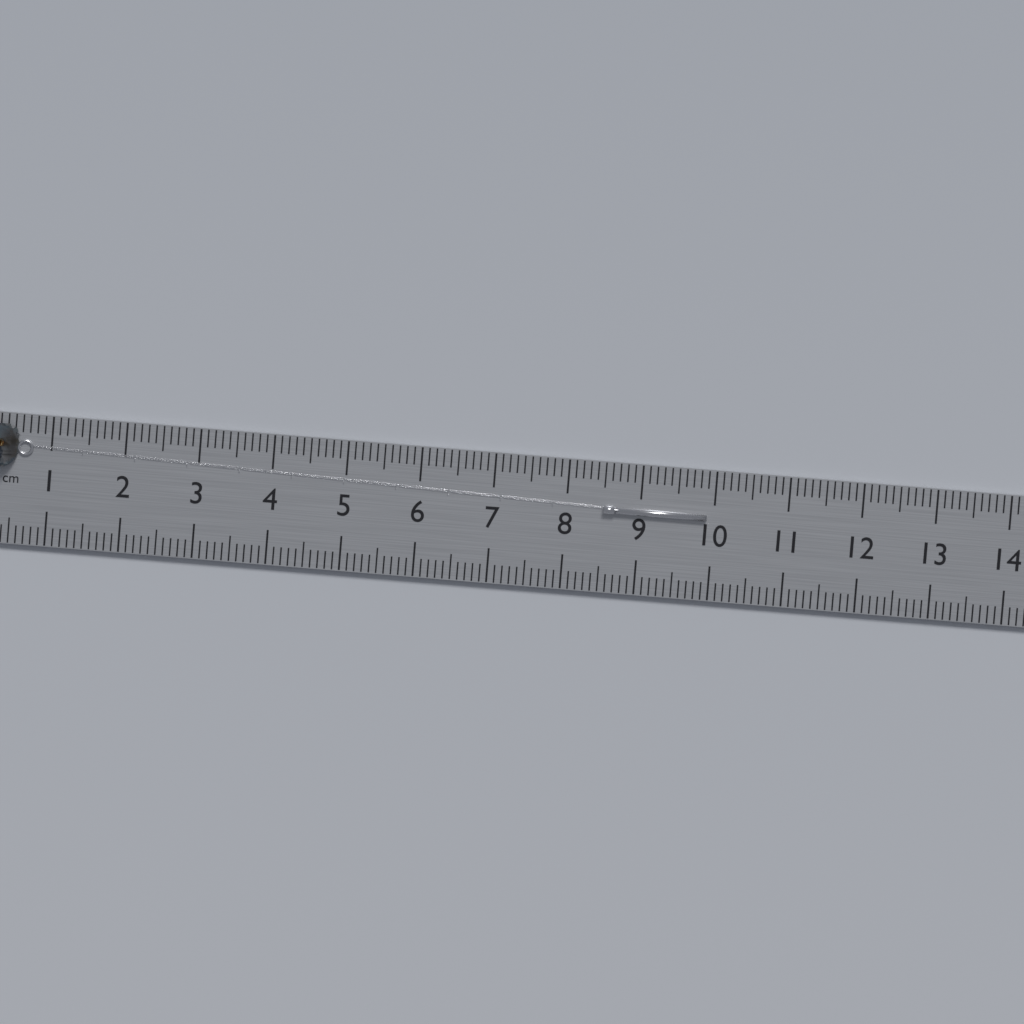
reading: 9.9 cm
